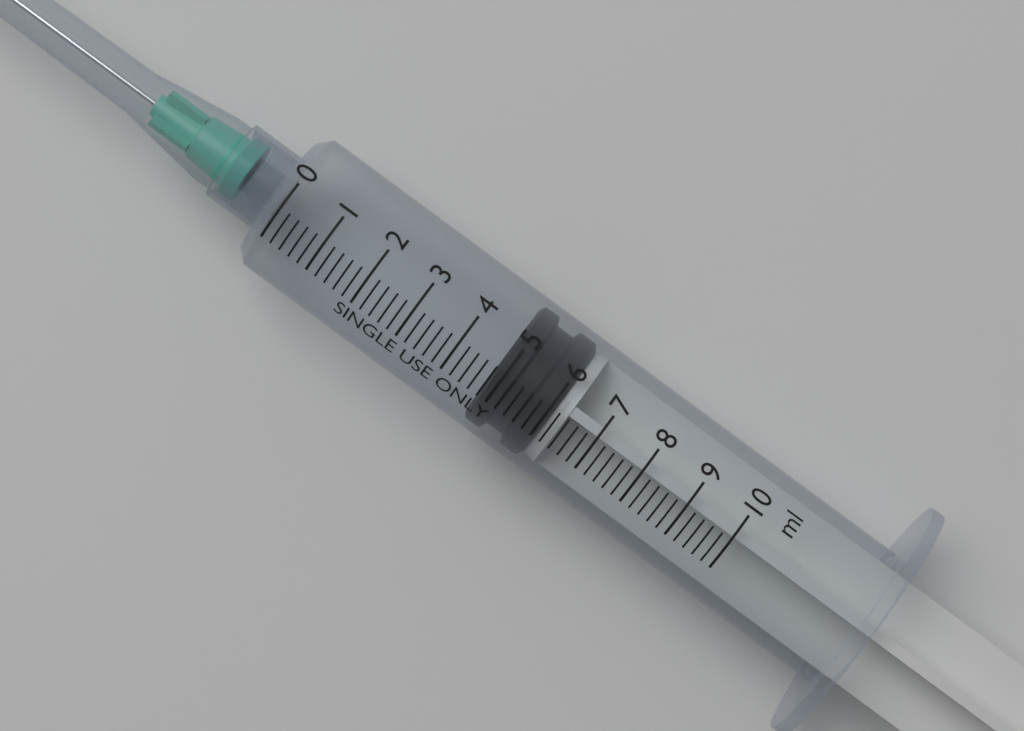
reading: 4.8 ml
